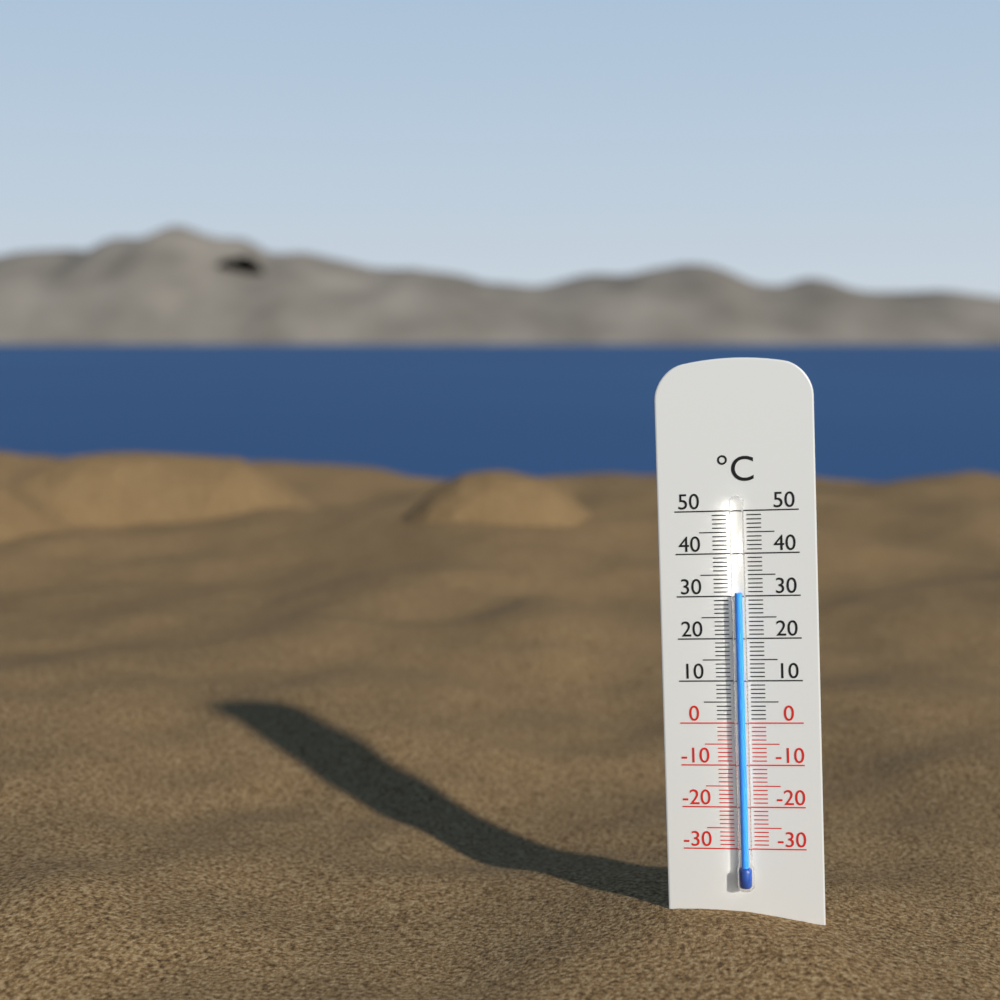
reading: 31 °C
